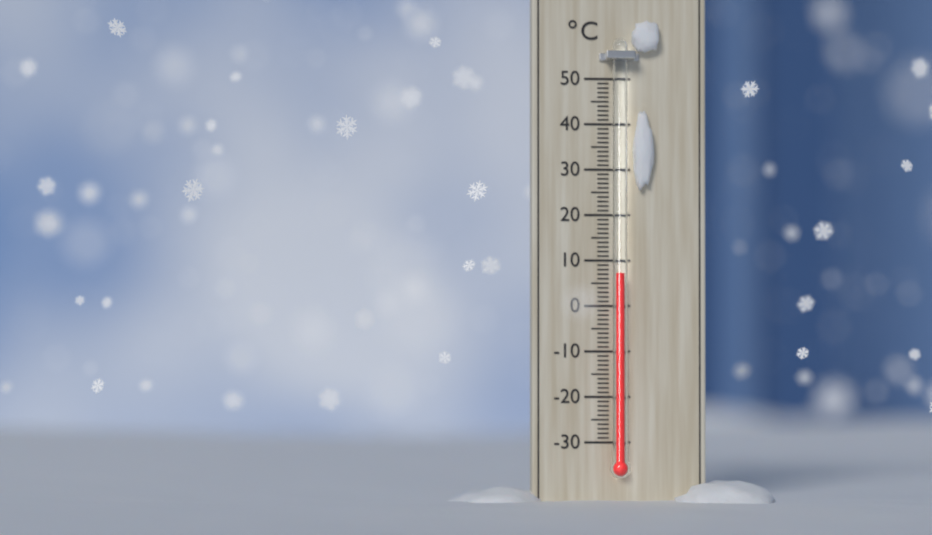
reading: 7 °C
